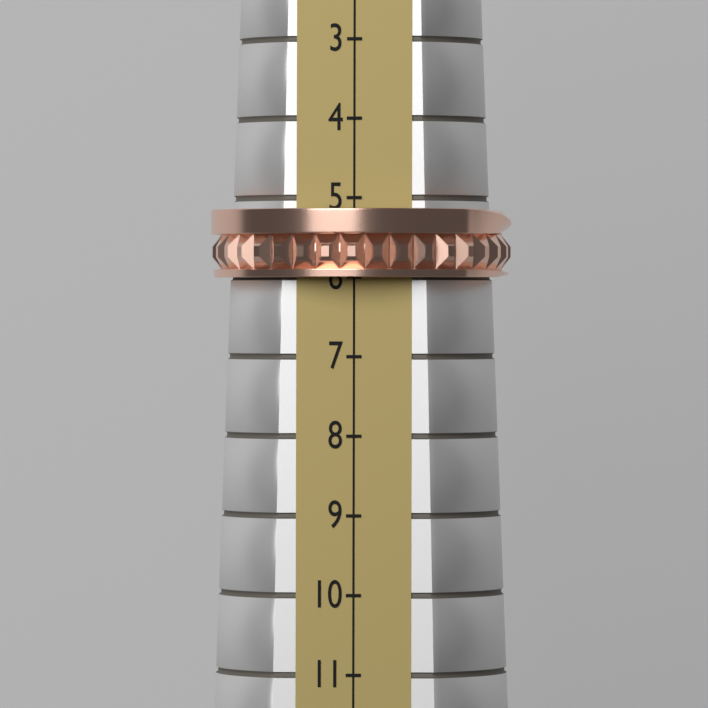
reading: 6 (no unit)
